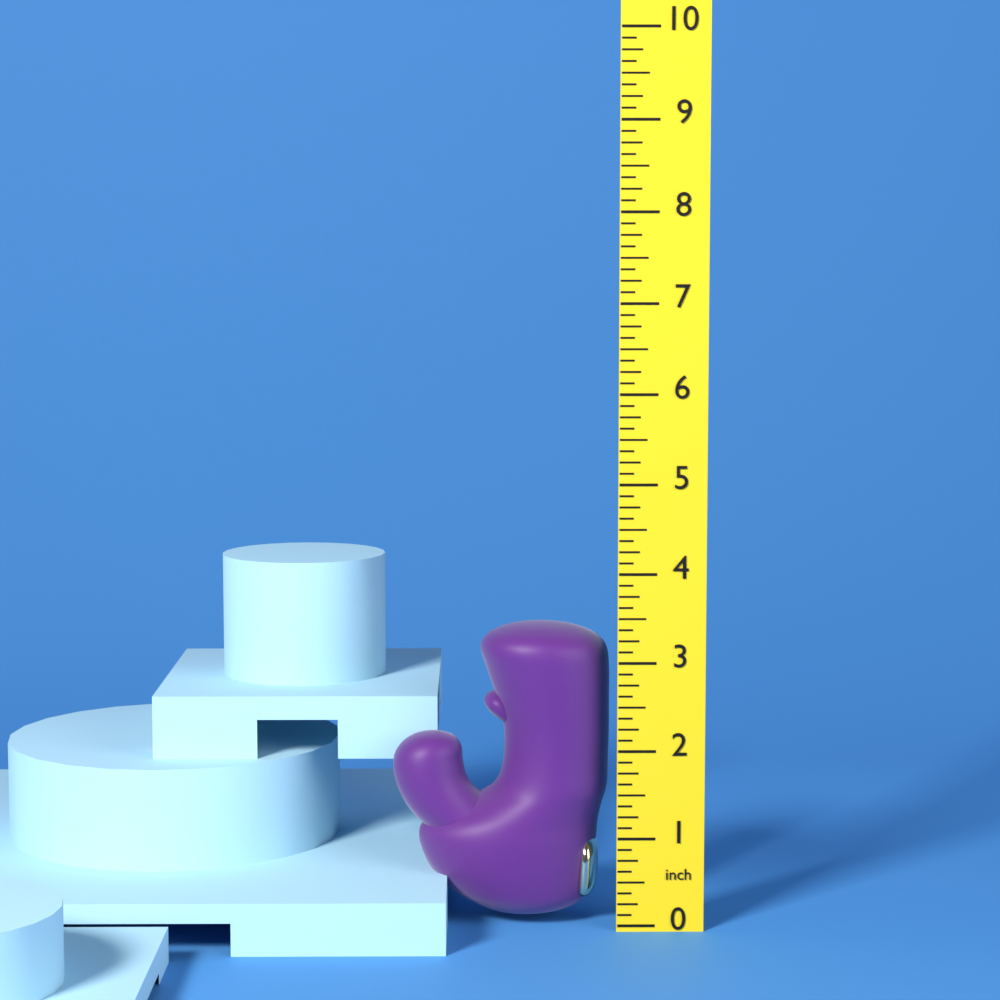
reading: 3.375 inch
